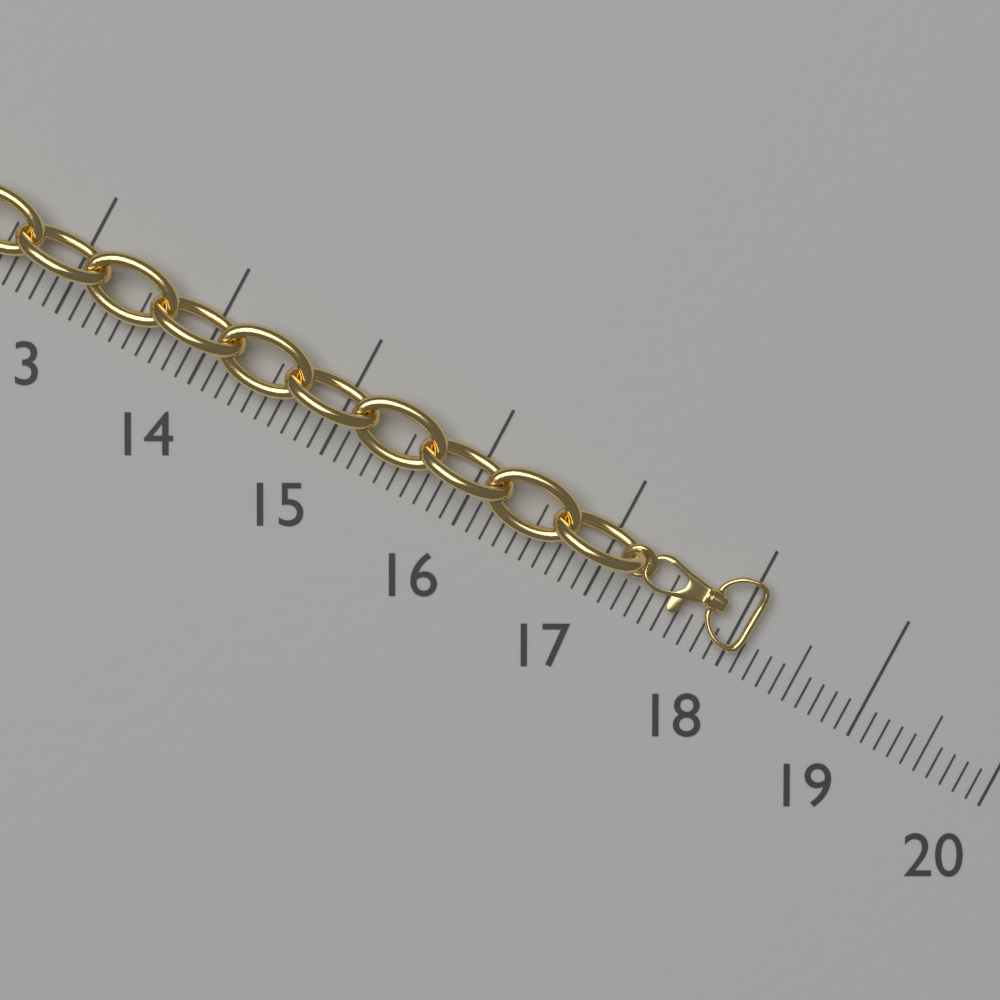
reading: 18.1 (no unit)
